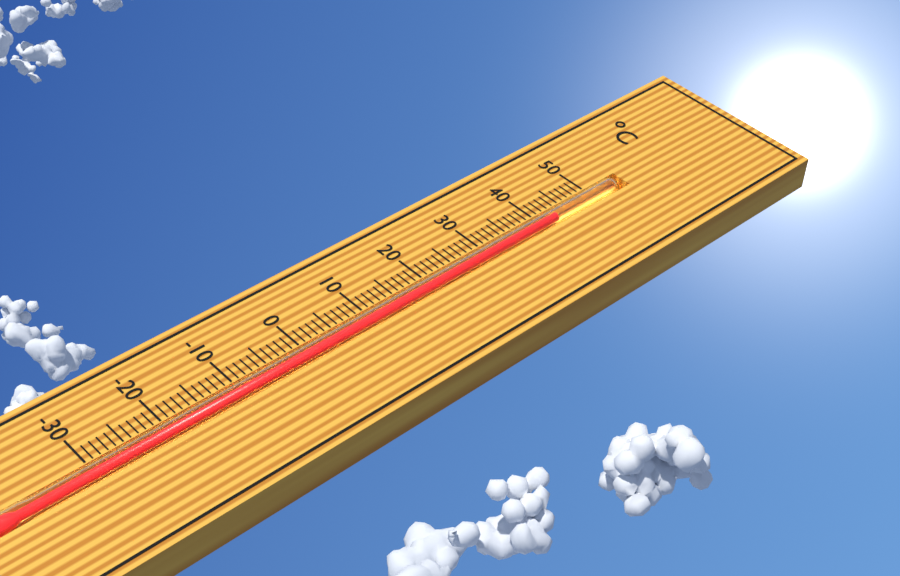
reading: 43 °C
